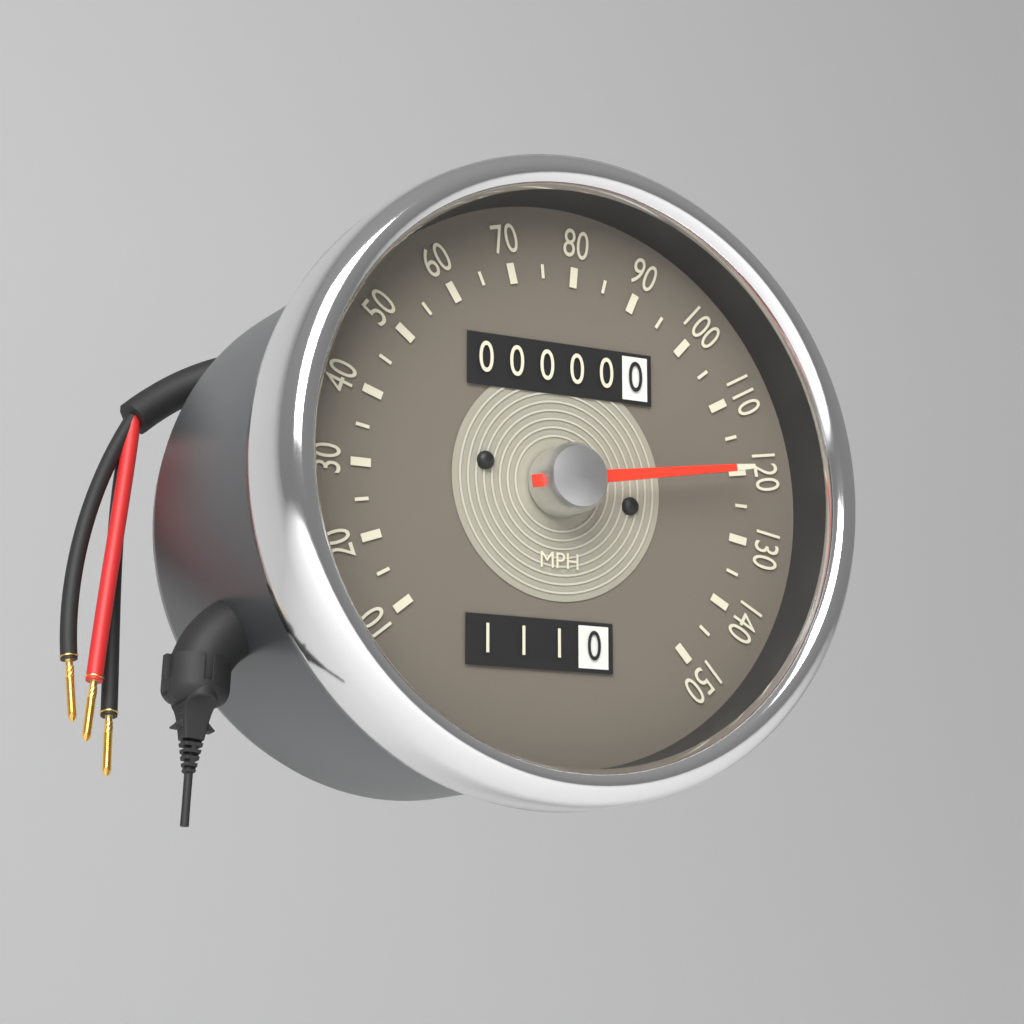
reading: 120 MPH
